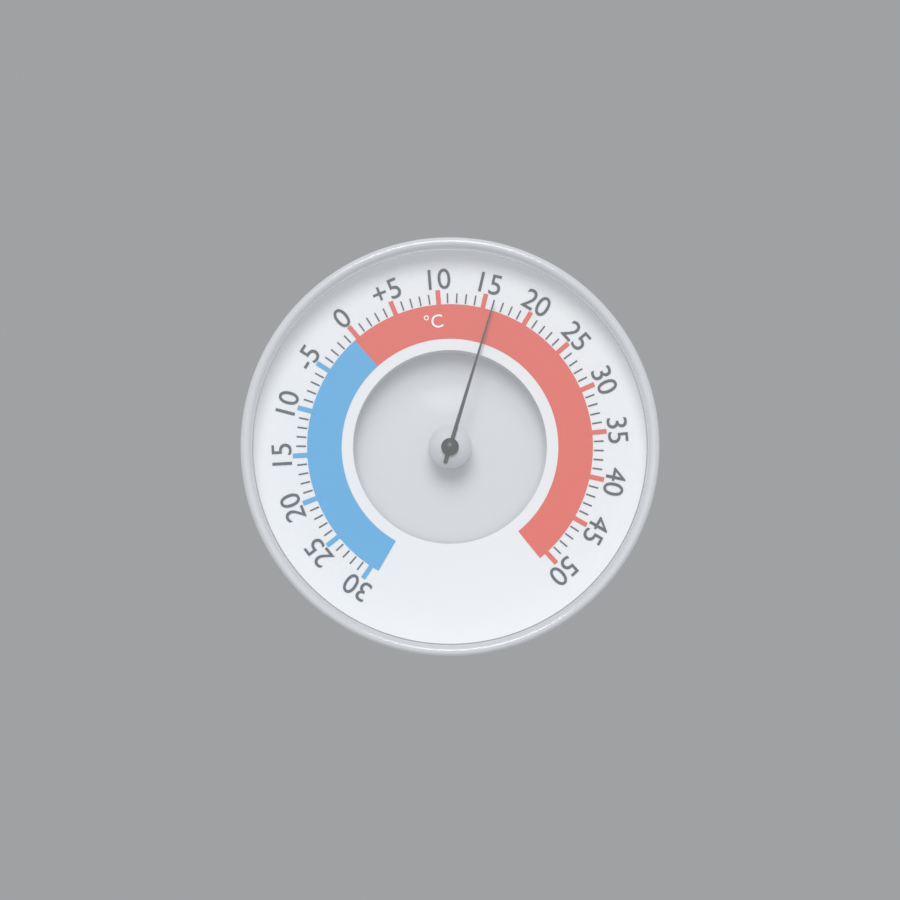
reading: 16 °C
